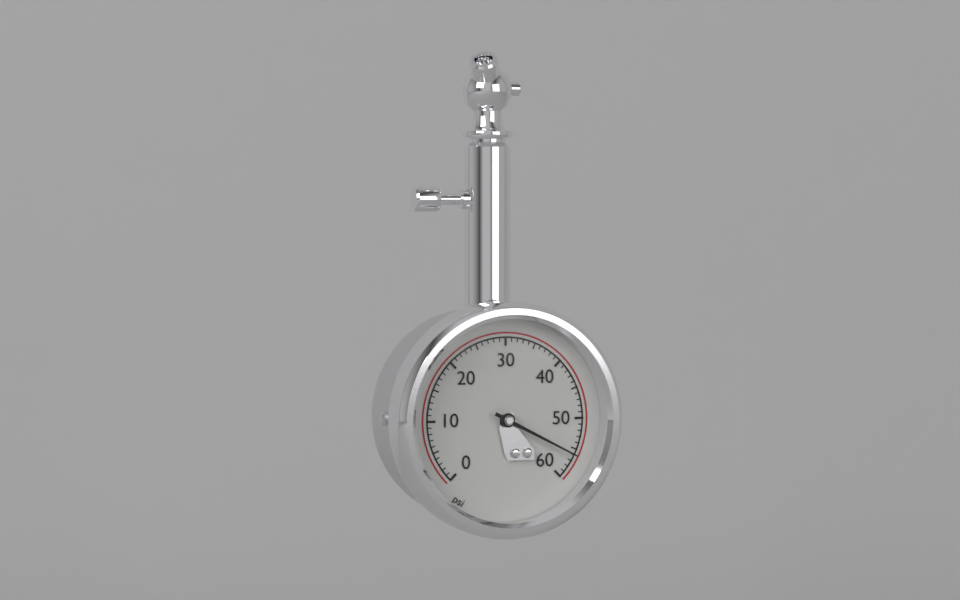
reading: 56 psi
